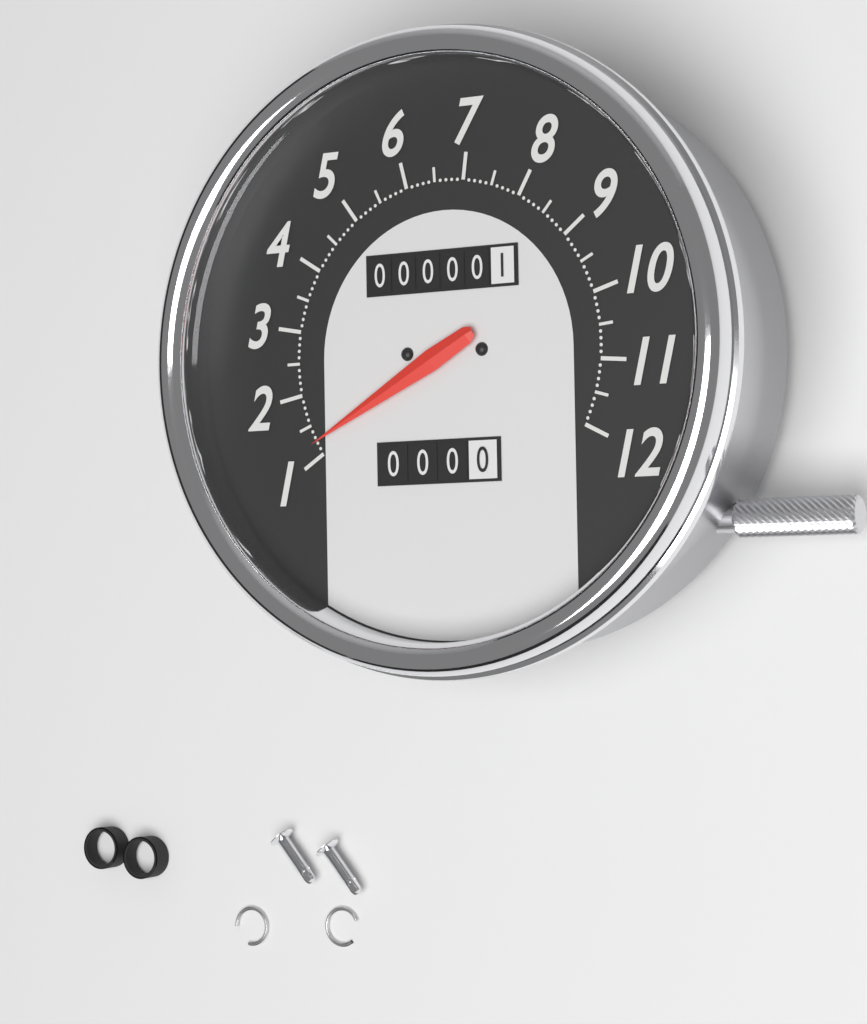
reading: 1.2 (no unit)
